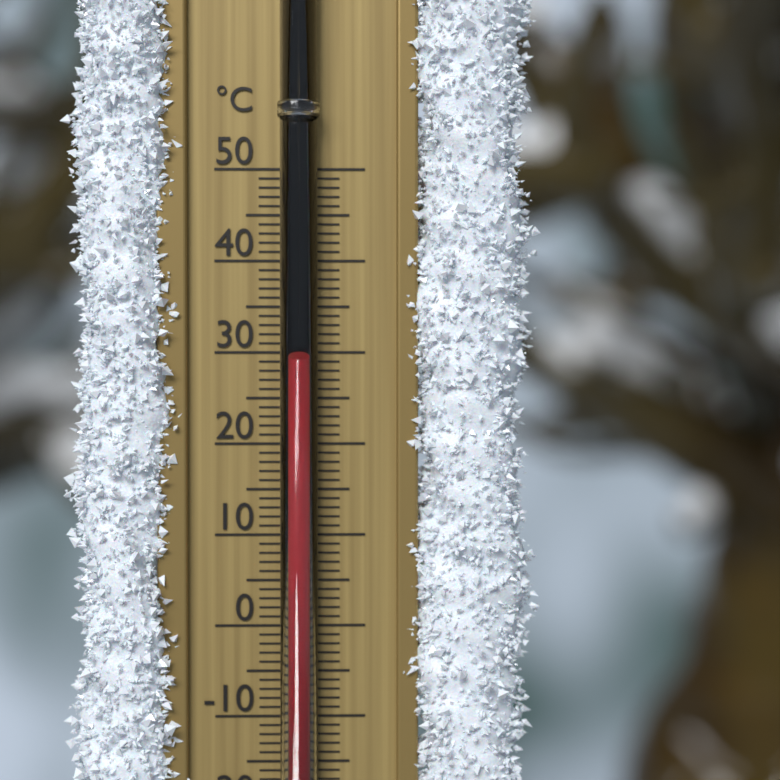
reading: 29 °C
